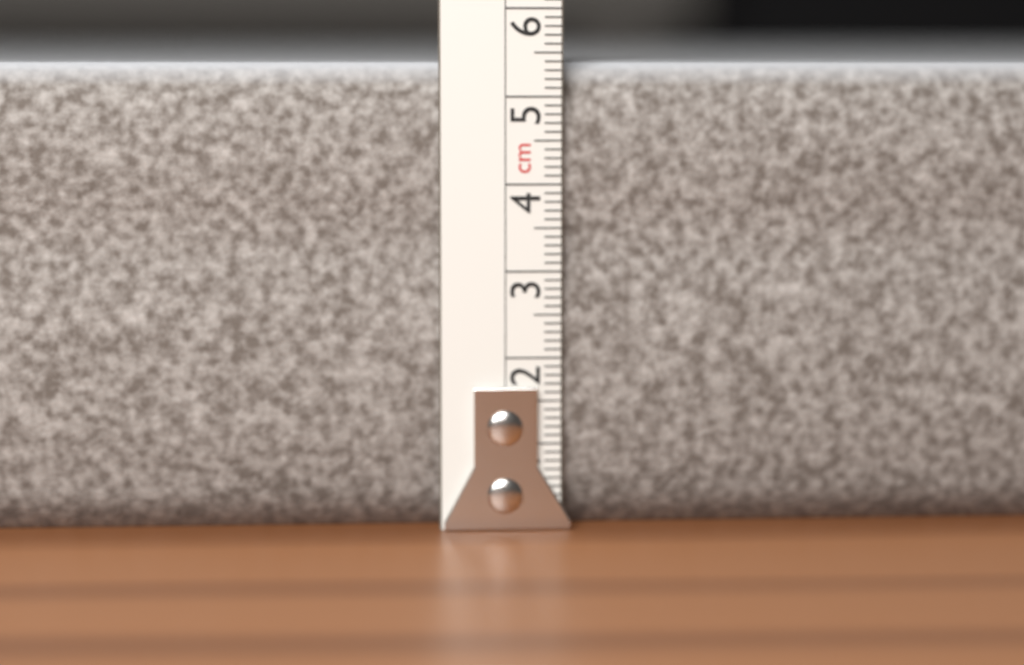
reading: 5.4 cm
